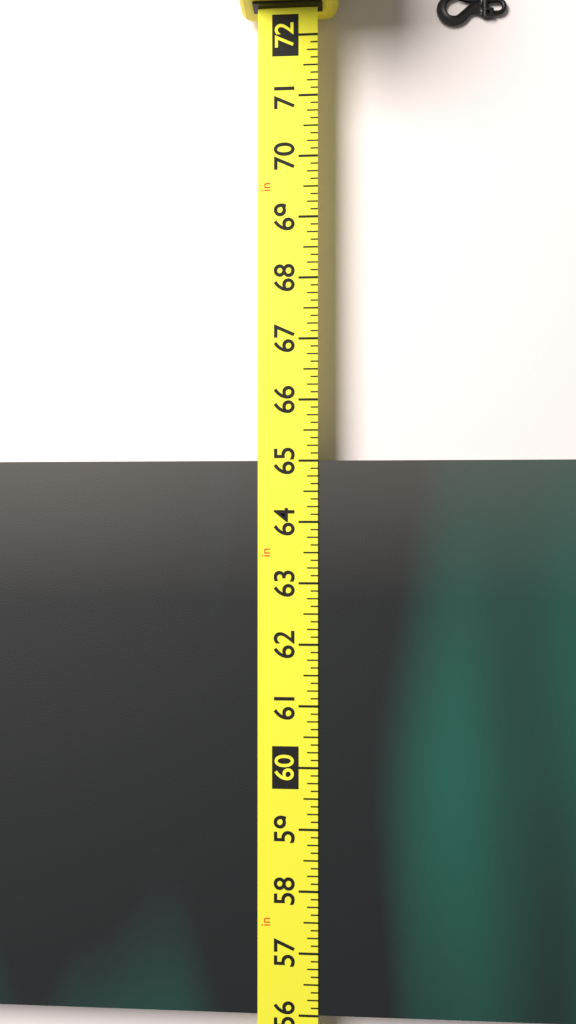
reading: 65.000 in
